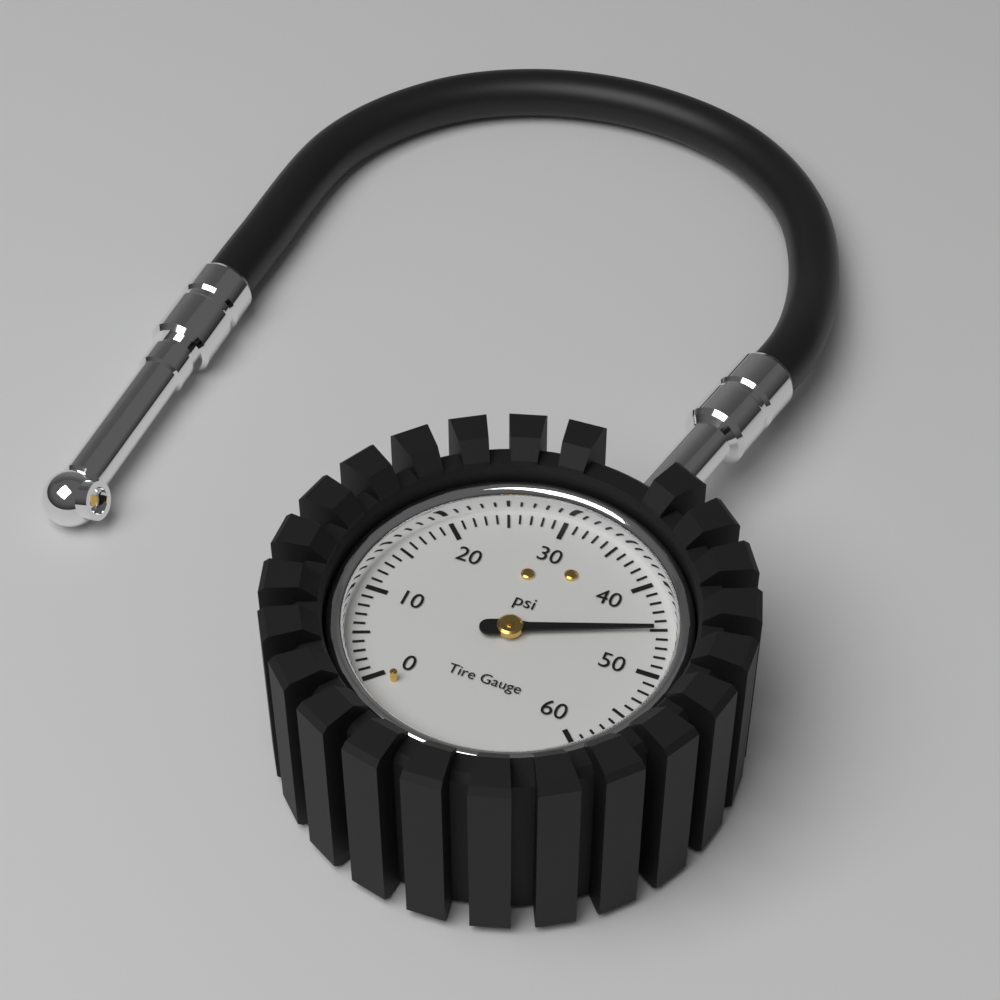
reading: 45 psi
